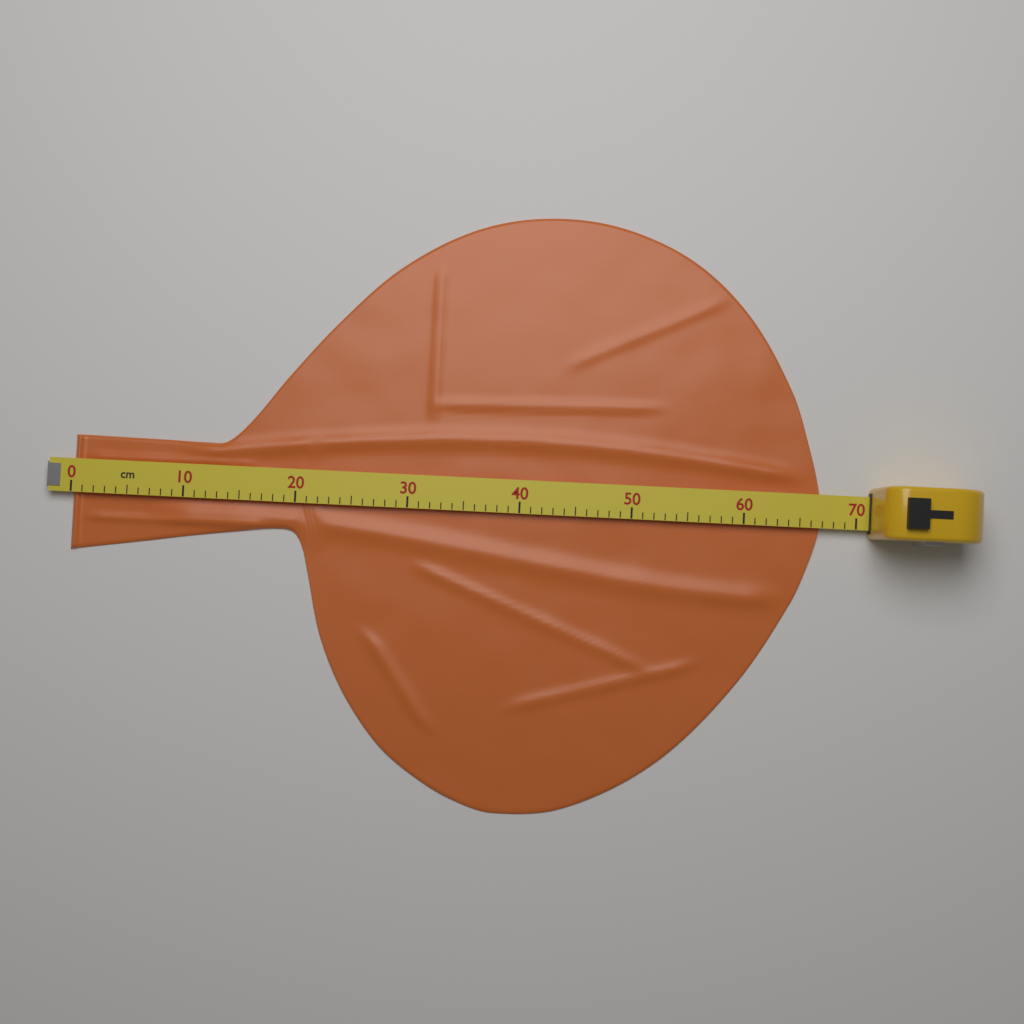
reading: 67 cm
